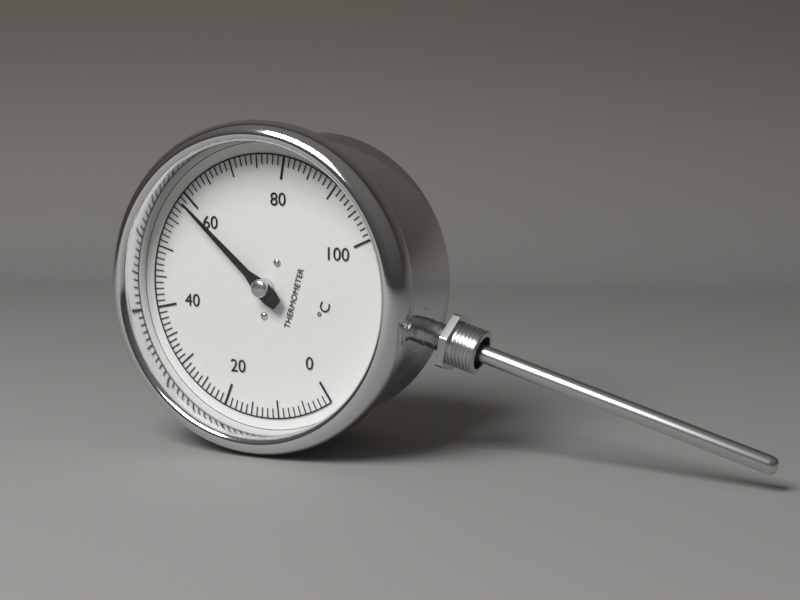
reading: 59 °C
